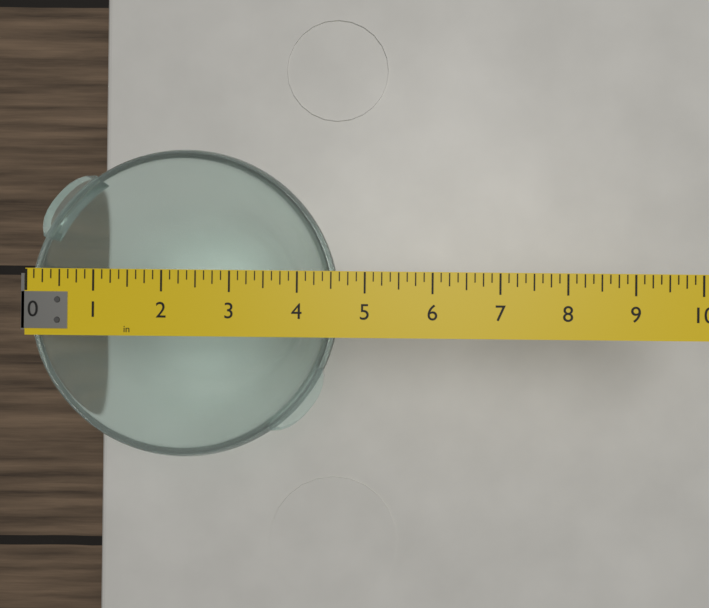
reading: 4.625 in
